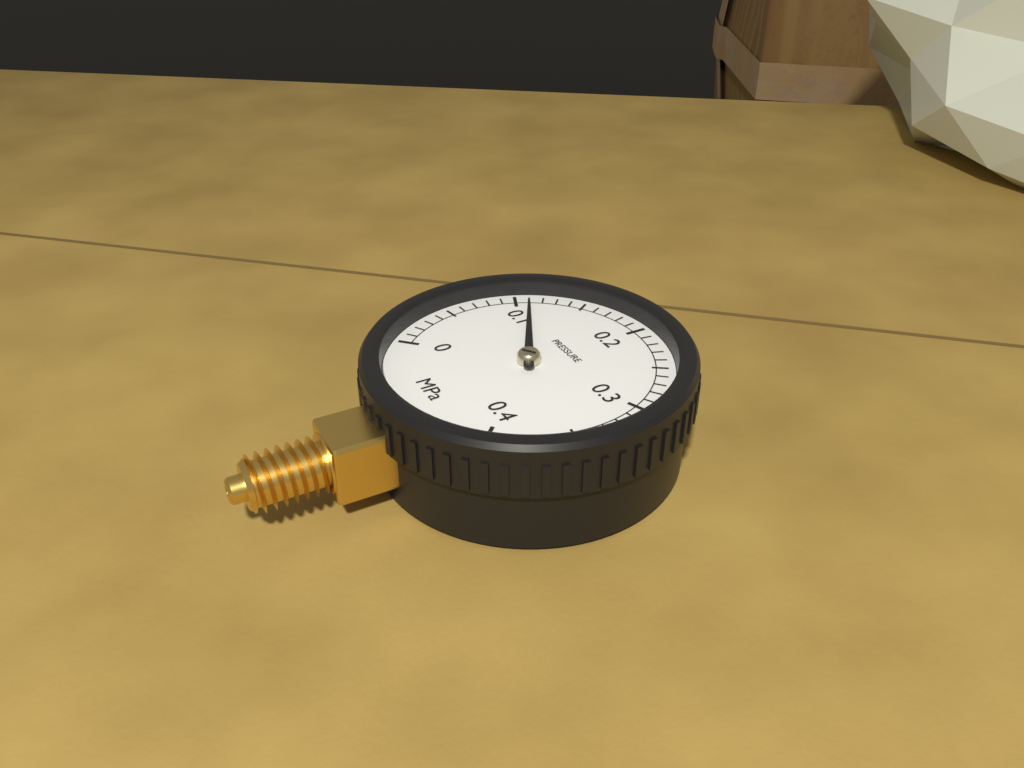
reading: 0.11 MPa
